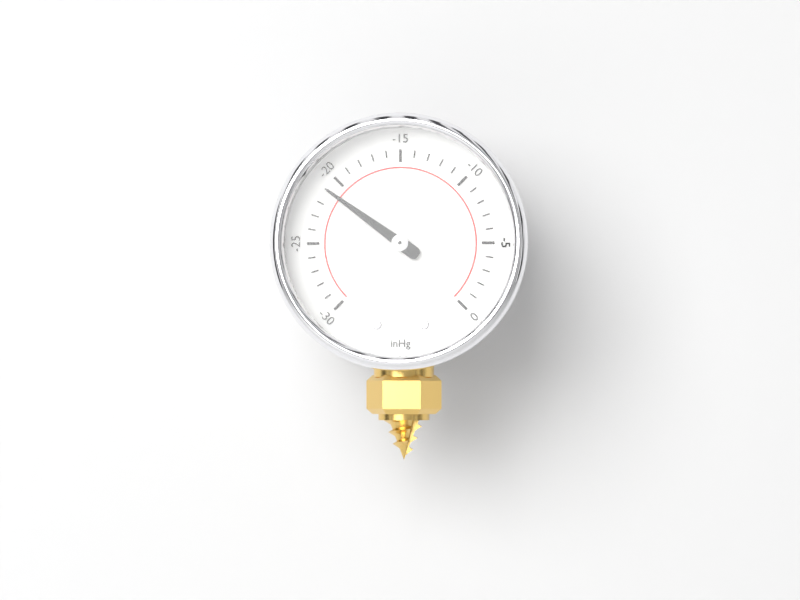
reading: -21 inHg
